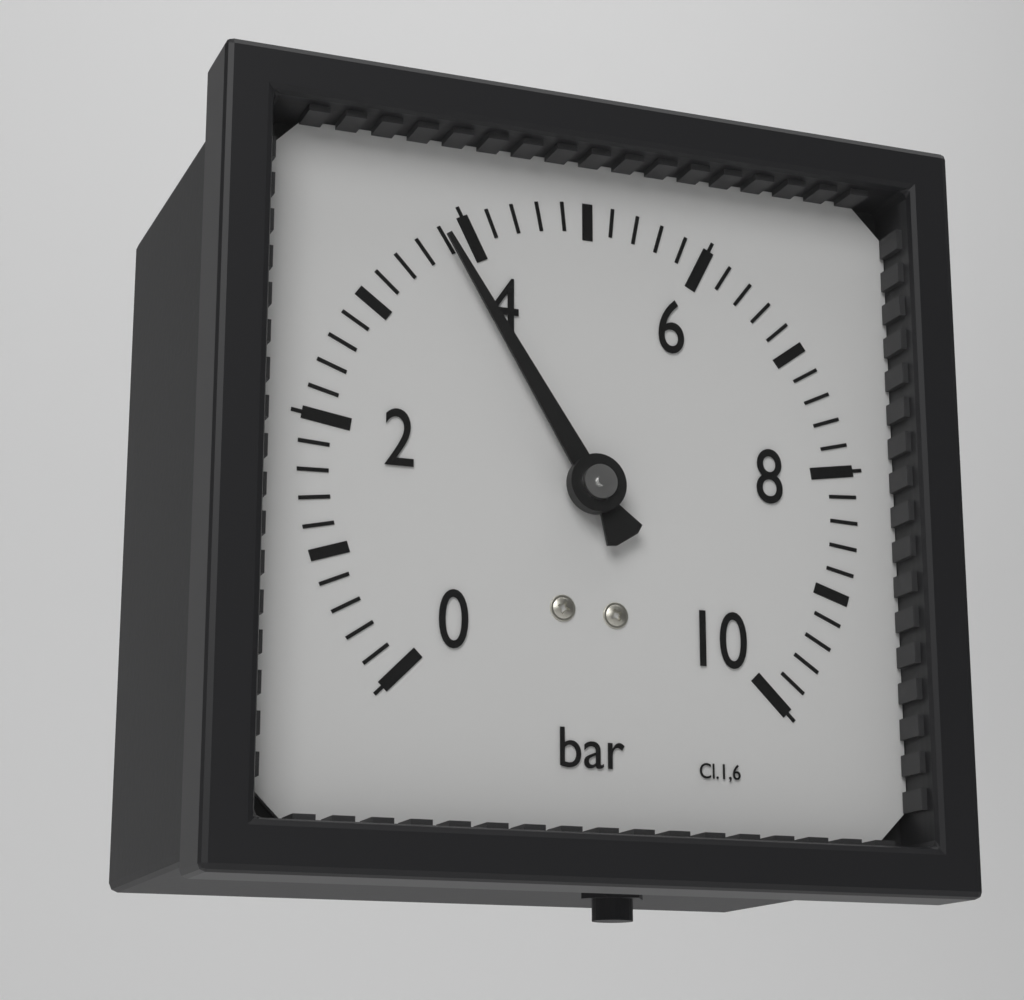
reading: 3.8 bar
